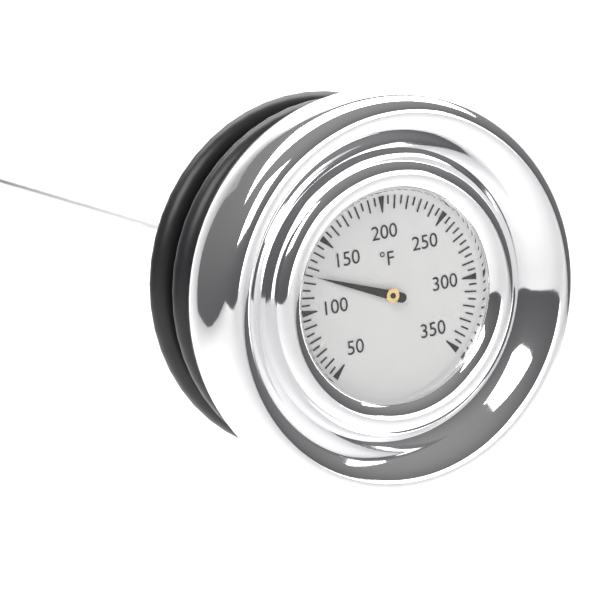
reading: 125 °F
